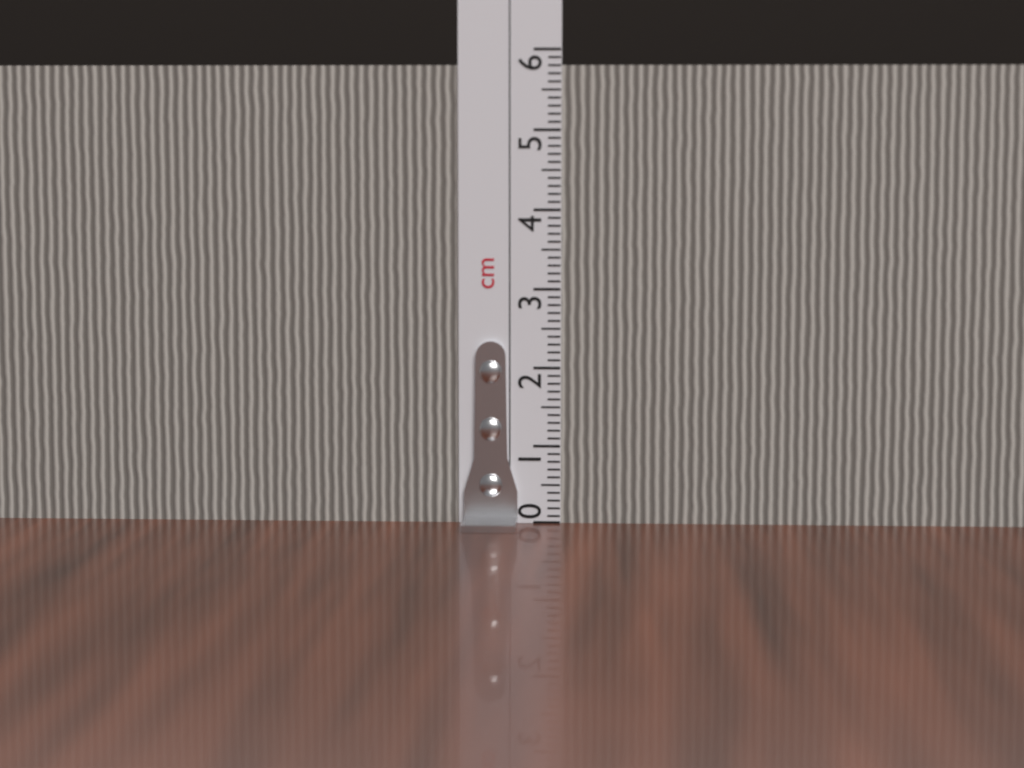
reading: 5.8 cm
